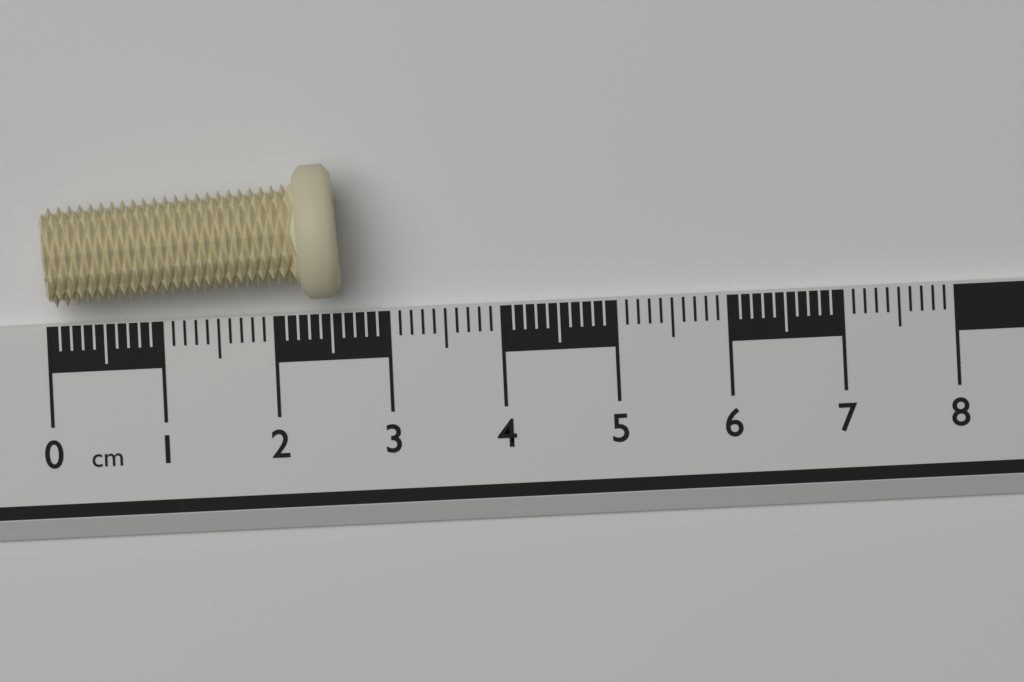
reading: 2.6 cm
